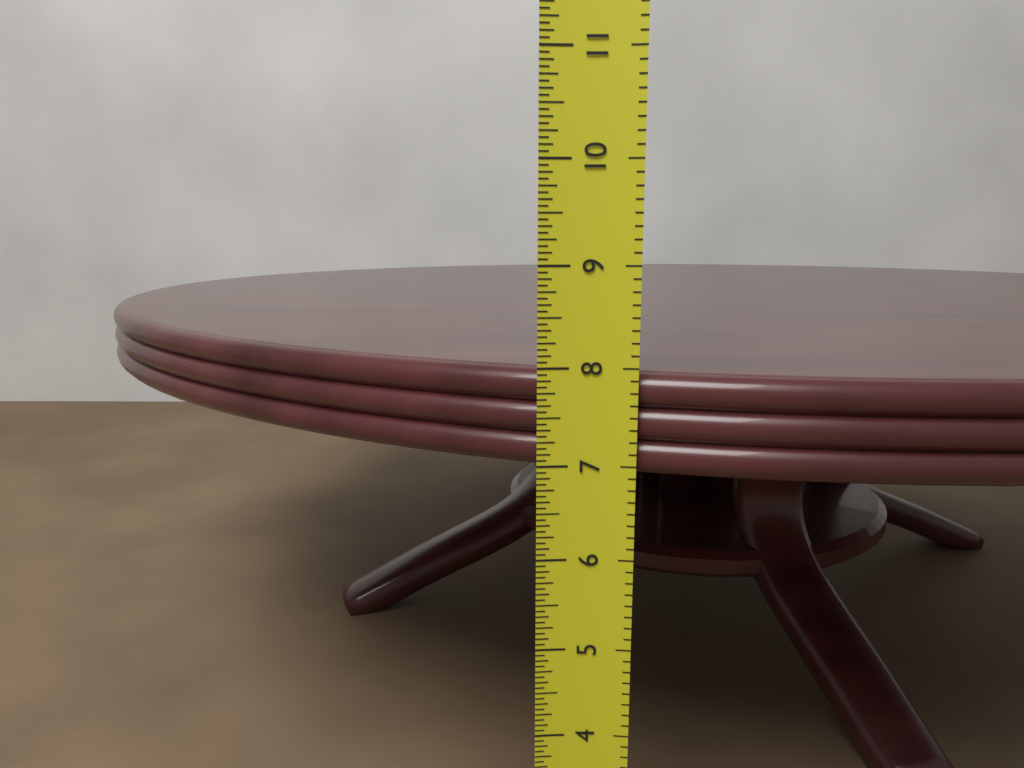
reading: 7.9375 in
